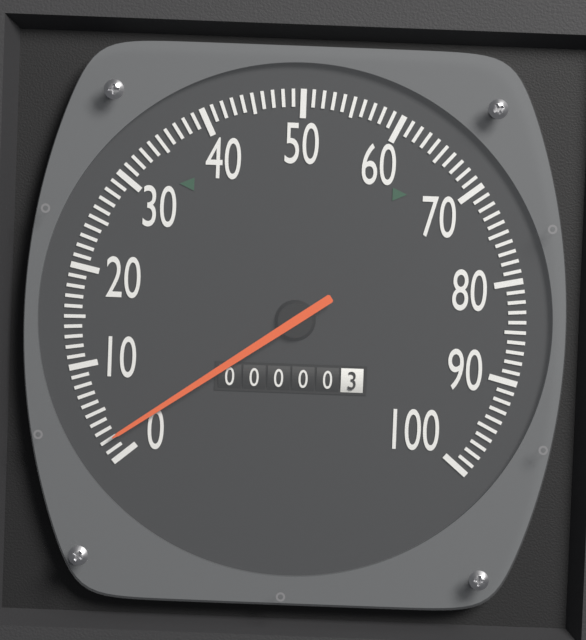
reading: 2 (no unit)
